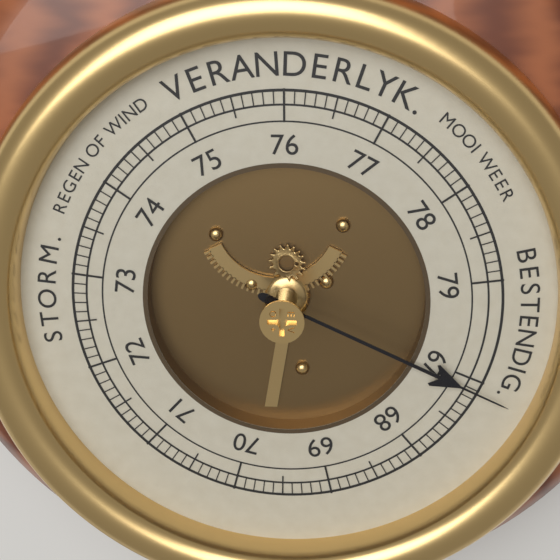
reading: 67.1 (no unit)
